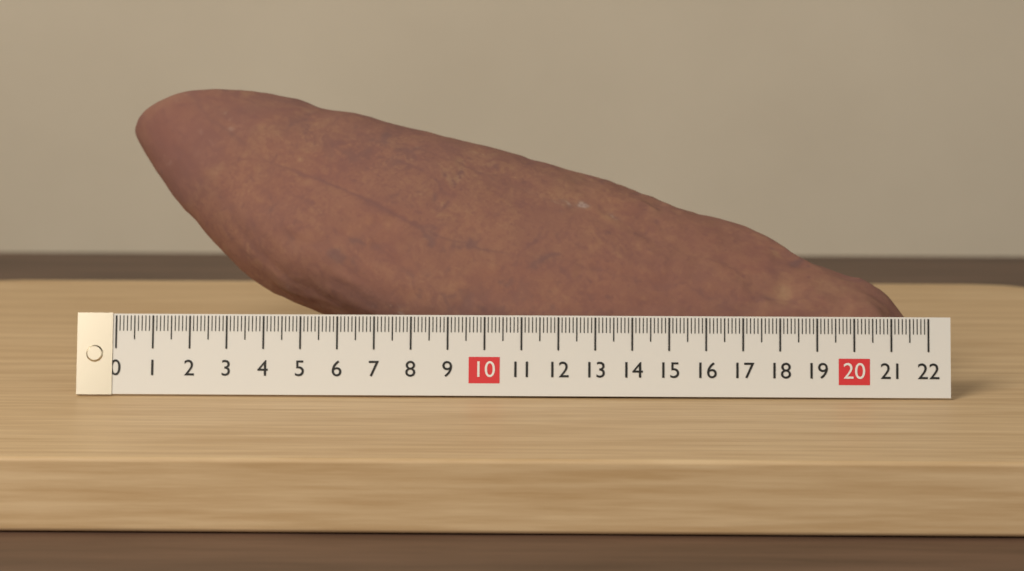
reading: 21.6 (no unit)
